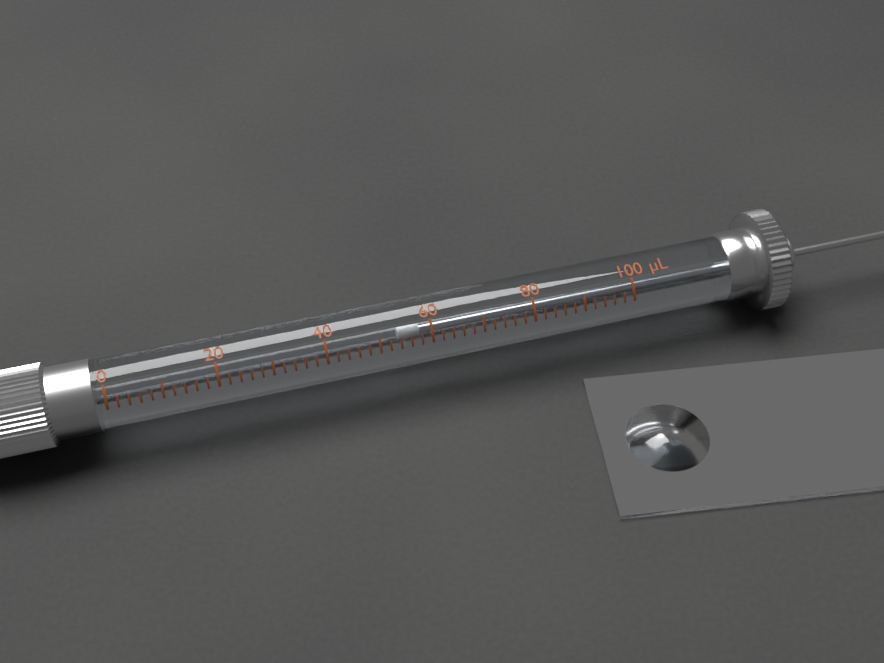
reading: 54 µL
